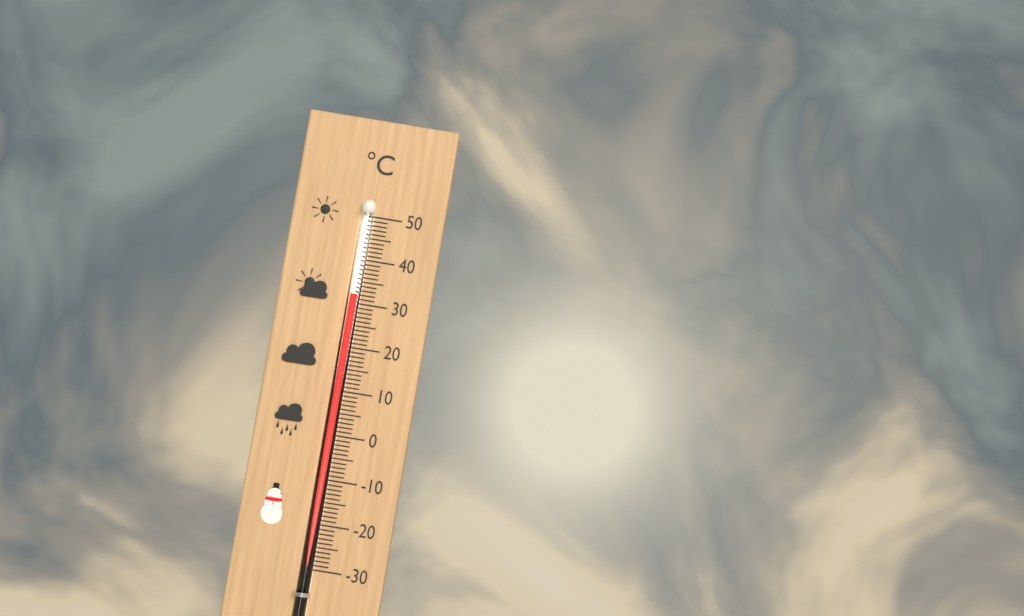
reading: 32 °C
